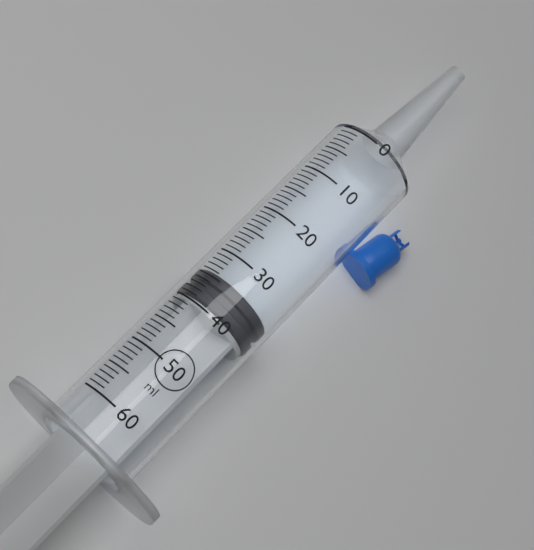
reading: 34 ml
